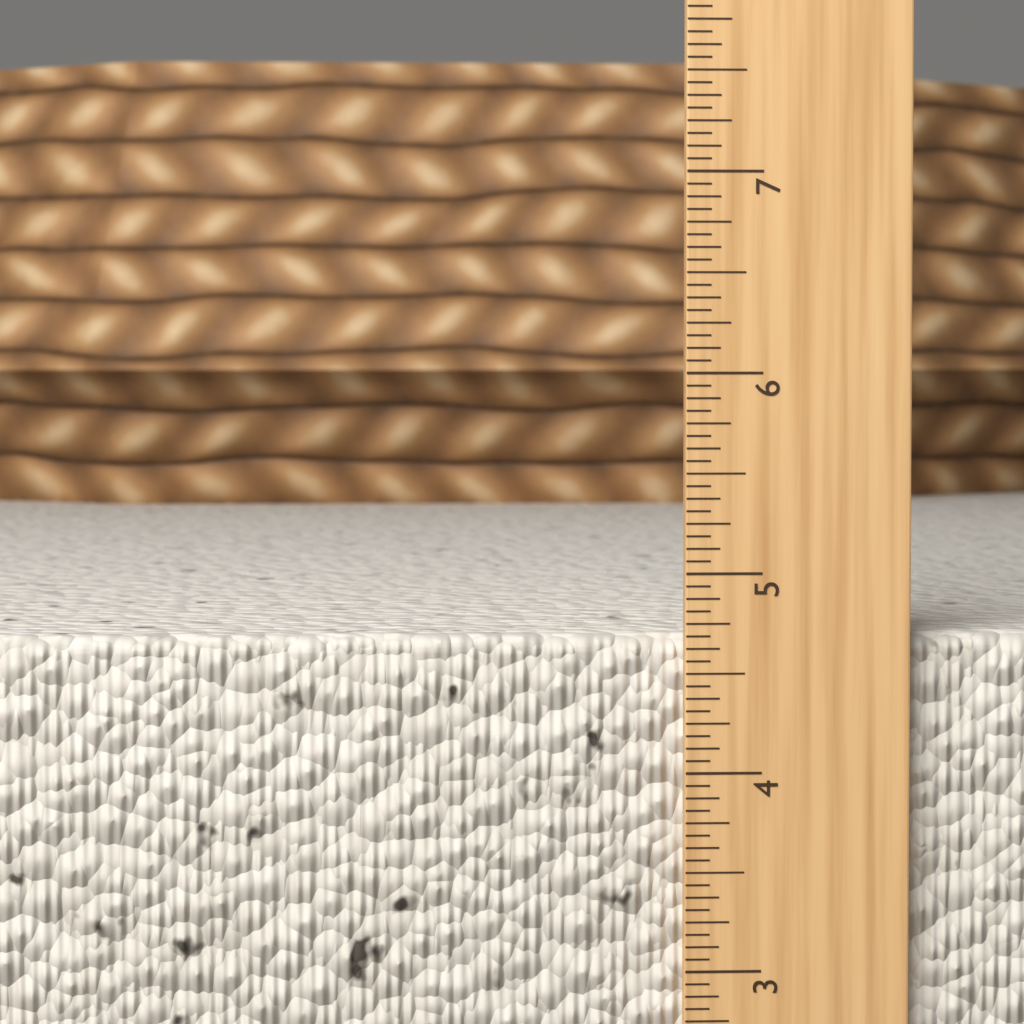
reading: 4.6875 in
